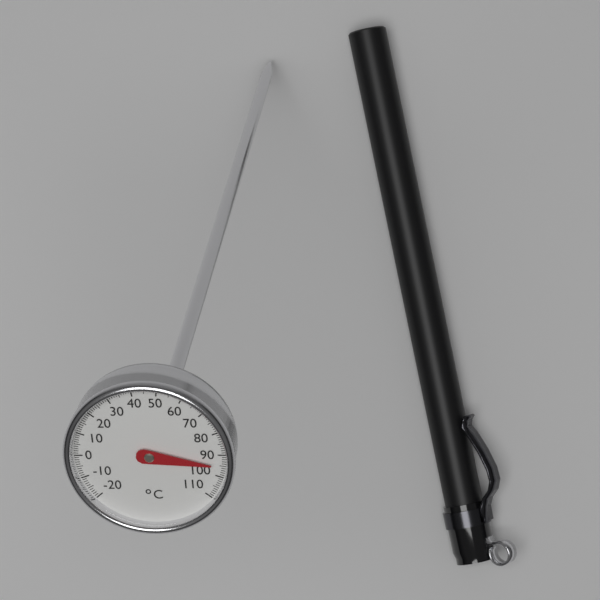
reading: 95 °C
